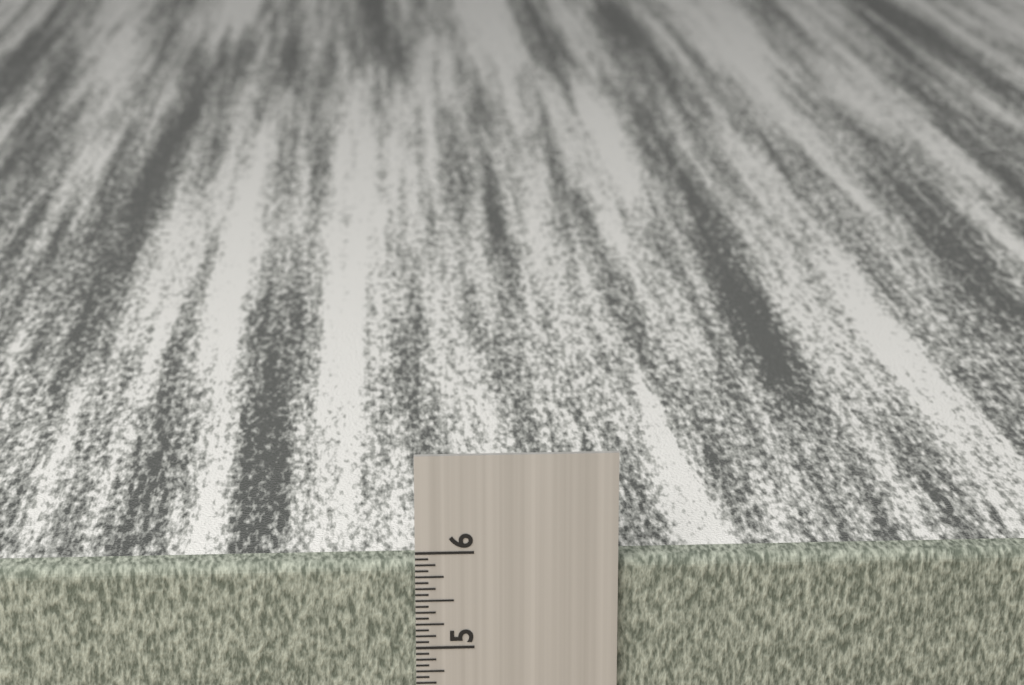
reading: 5.8750 in
